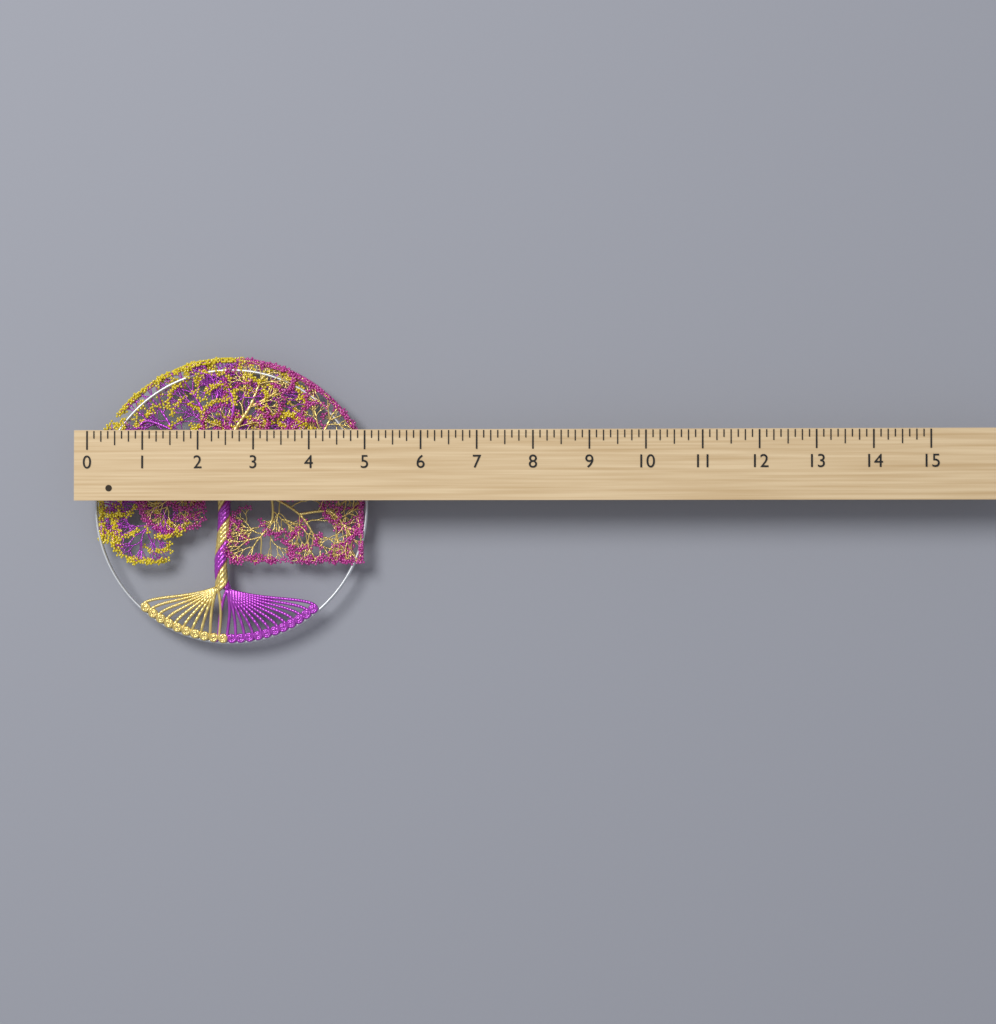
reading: 5.000 (no unit)
